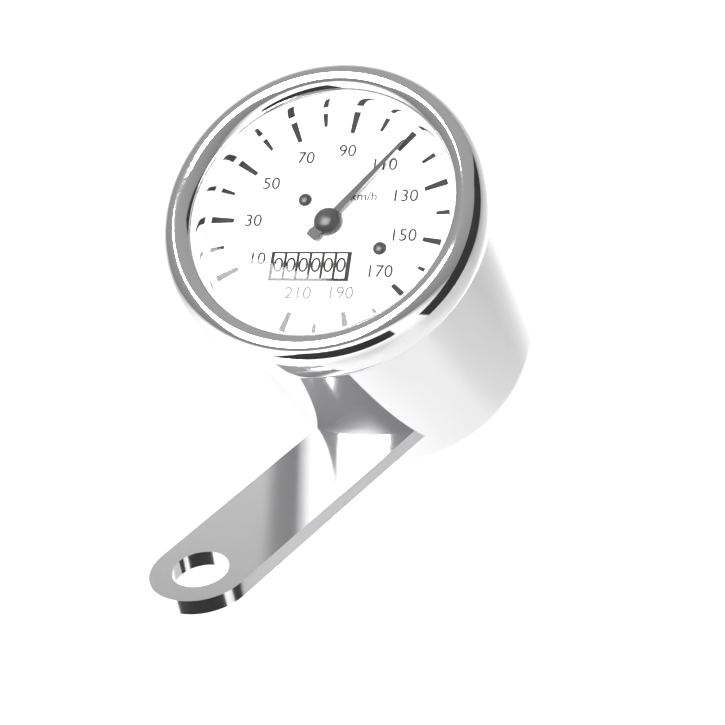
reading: 110 km/h
